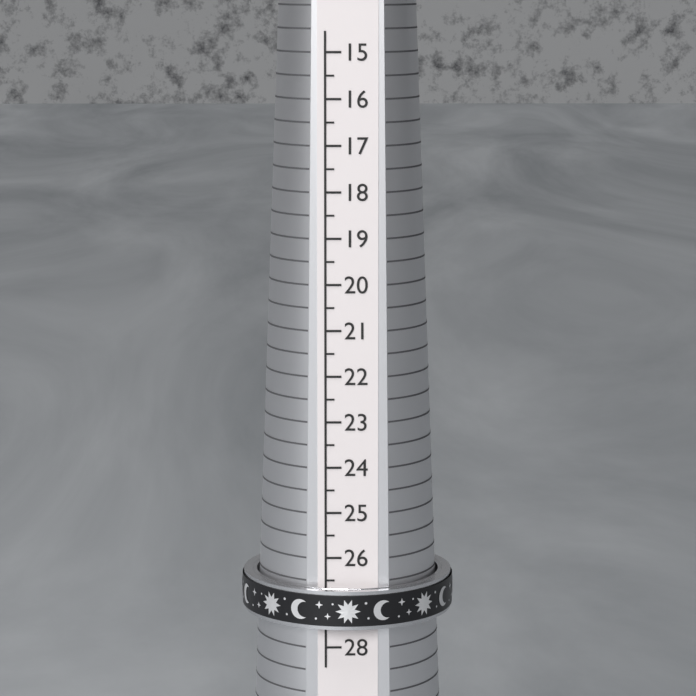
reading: 27.5 (no unit)
